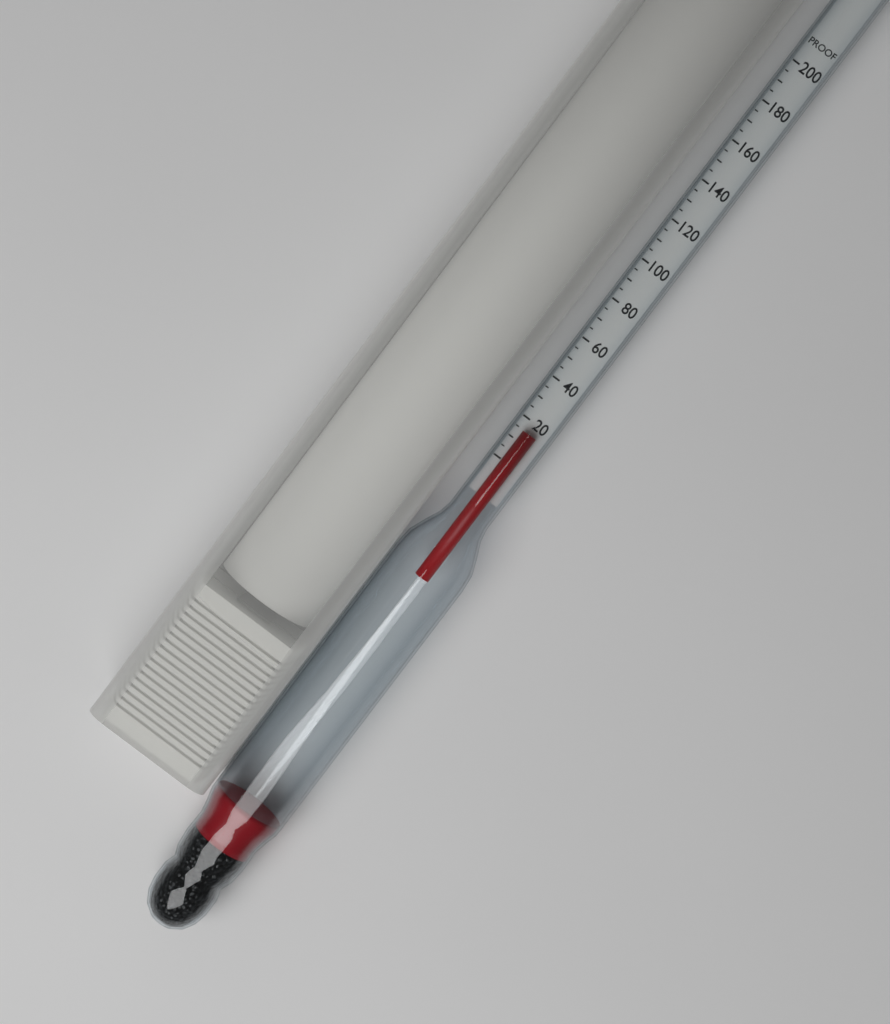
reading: 15 proof
